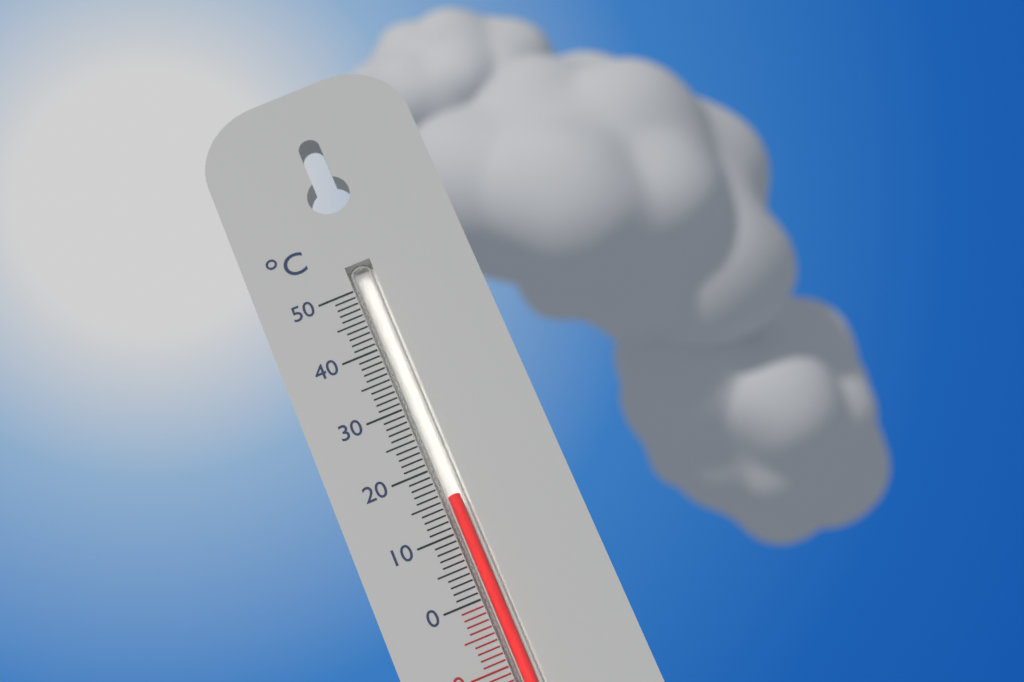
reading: 15 °C
